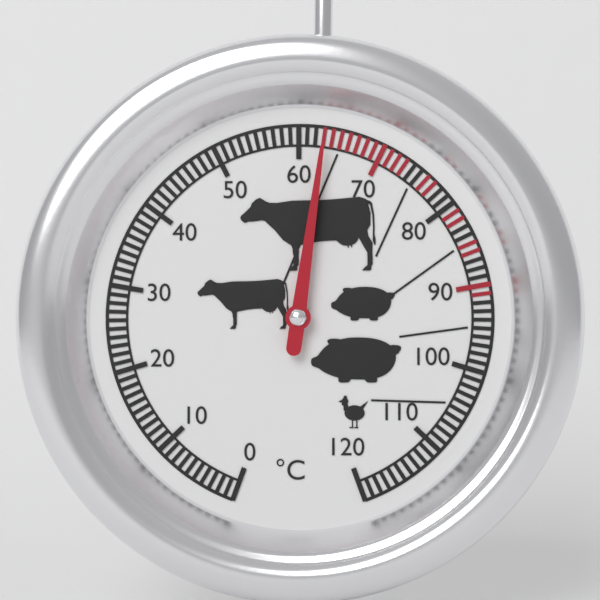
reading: 63 °C
